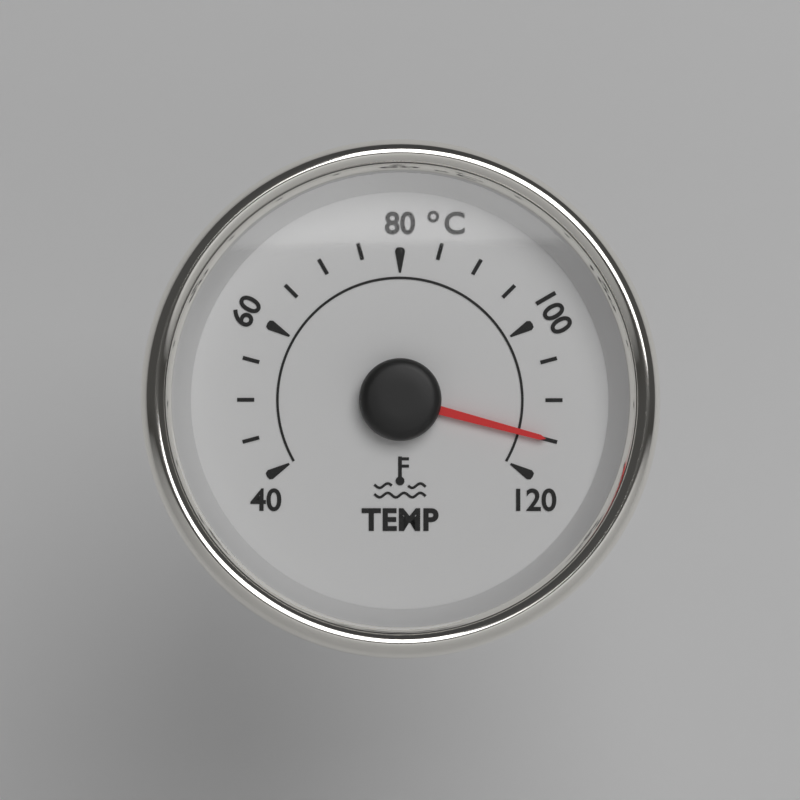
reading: 115 °C
